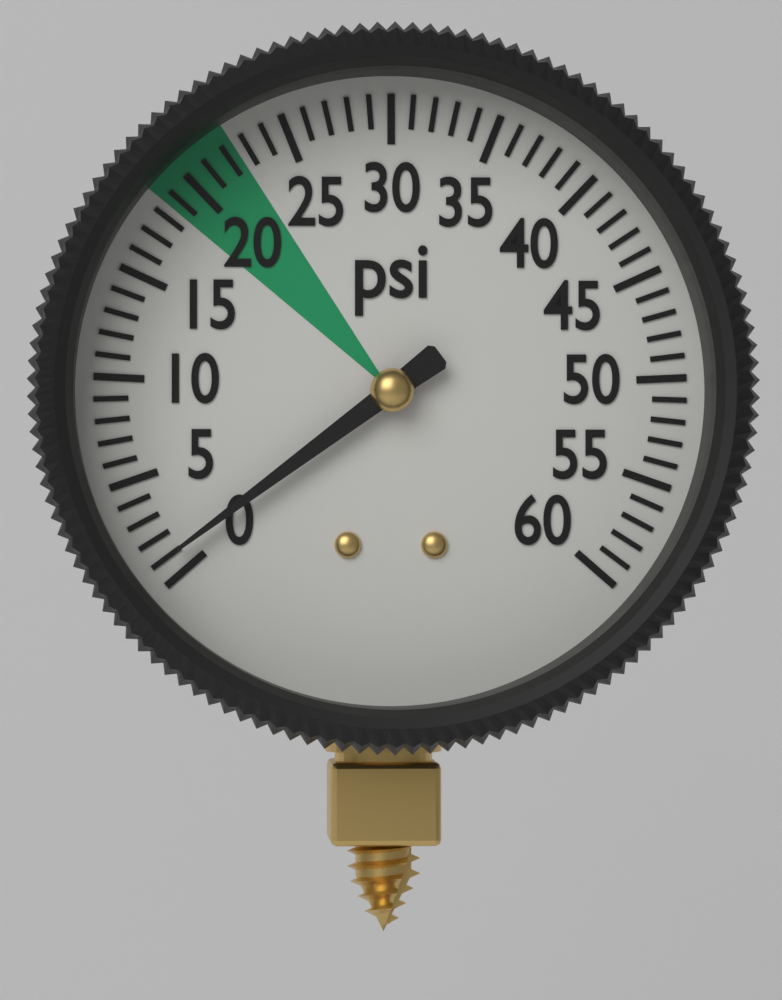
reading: 1 psi
